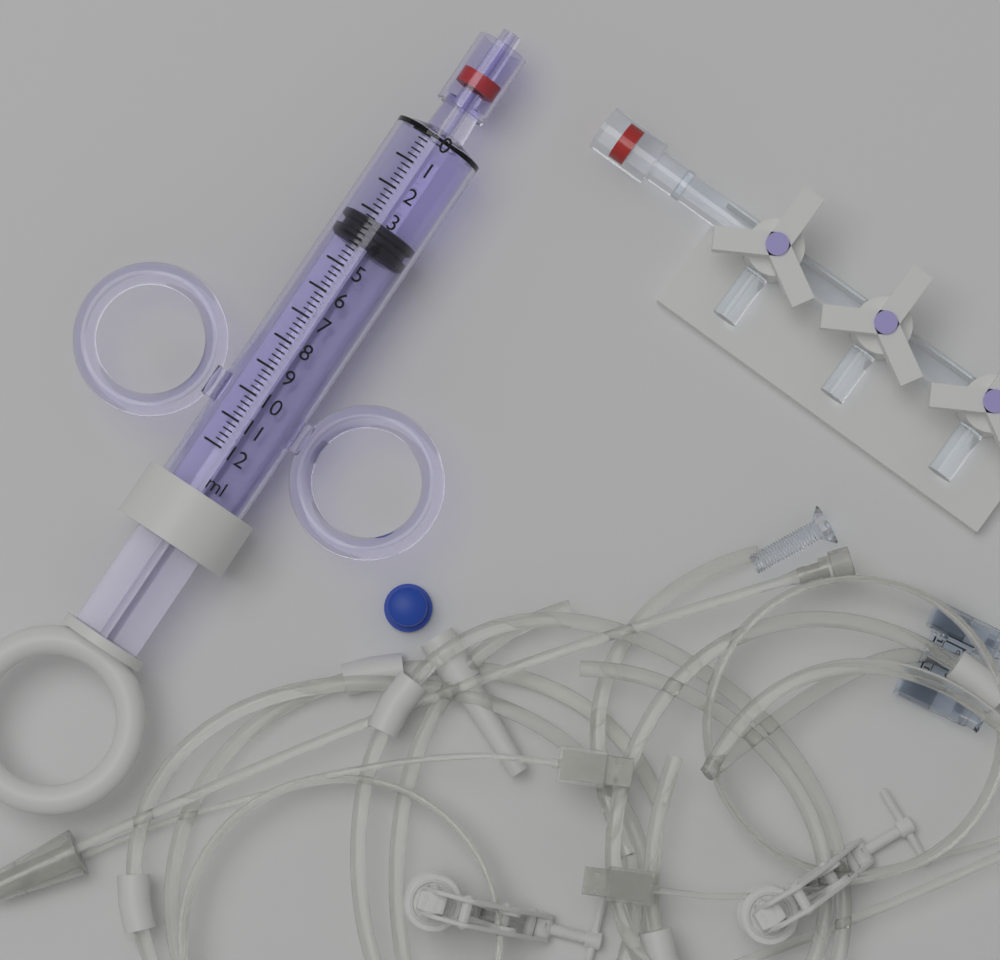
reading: 3.2 ml
